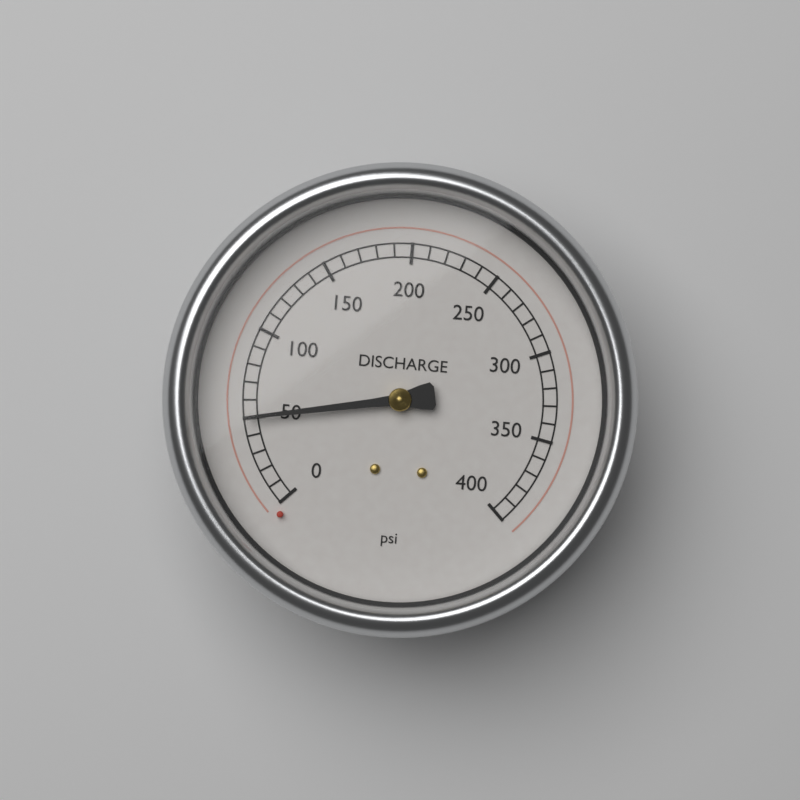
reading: 50 psi
